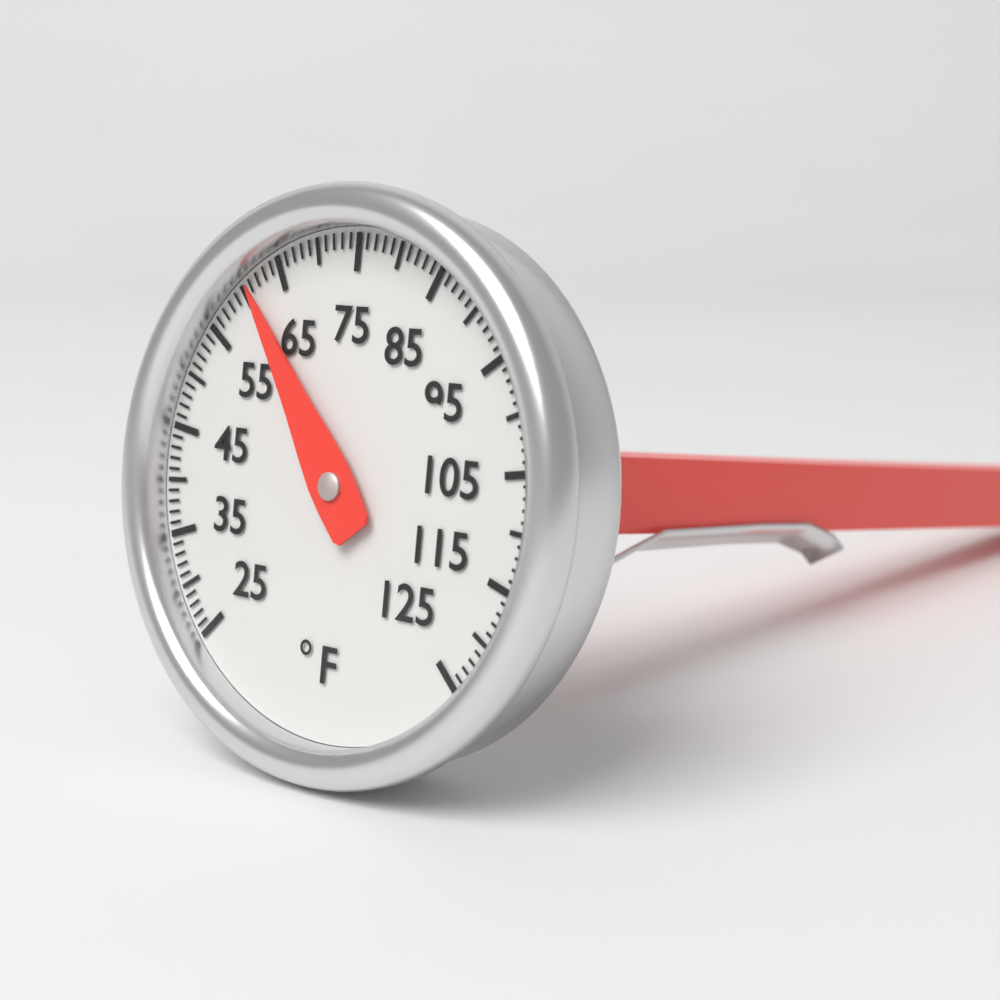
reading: 61 °F
